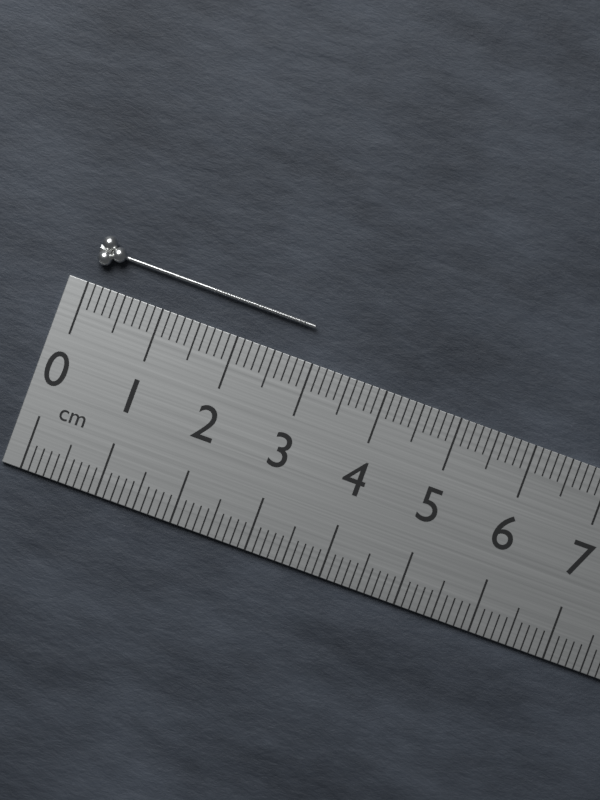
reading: 2.9 cm
